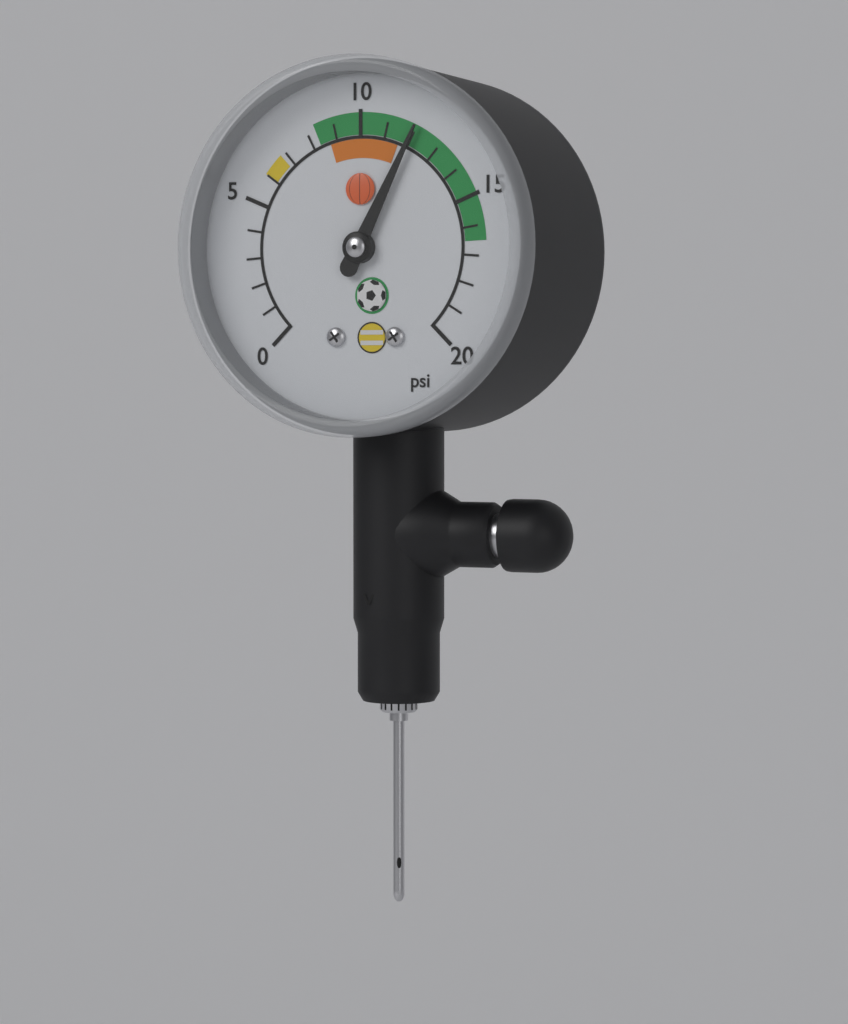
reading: 12 psi
